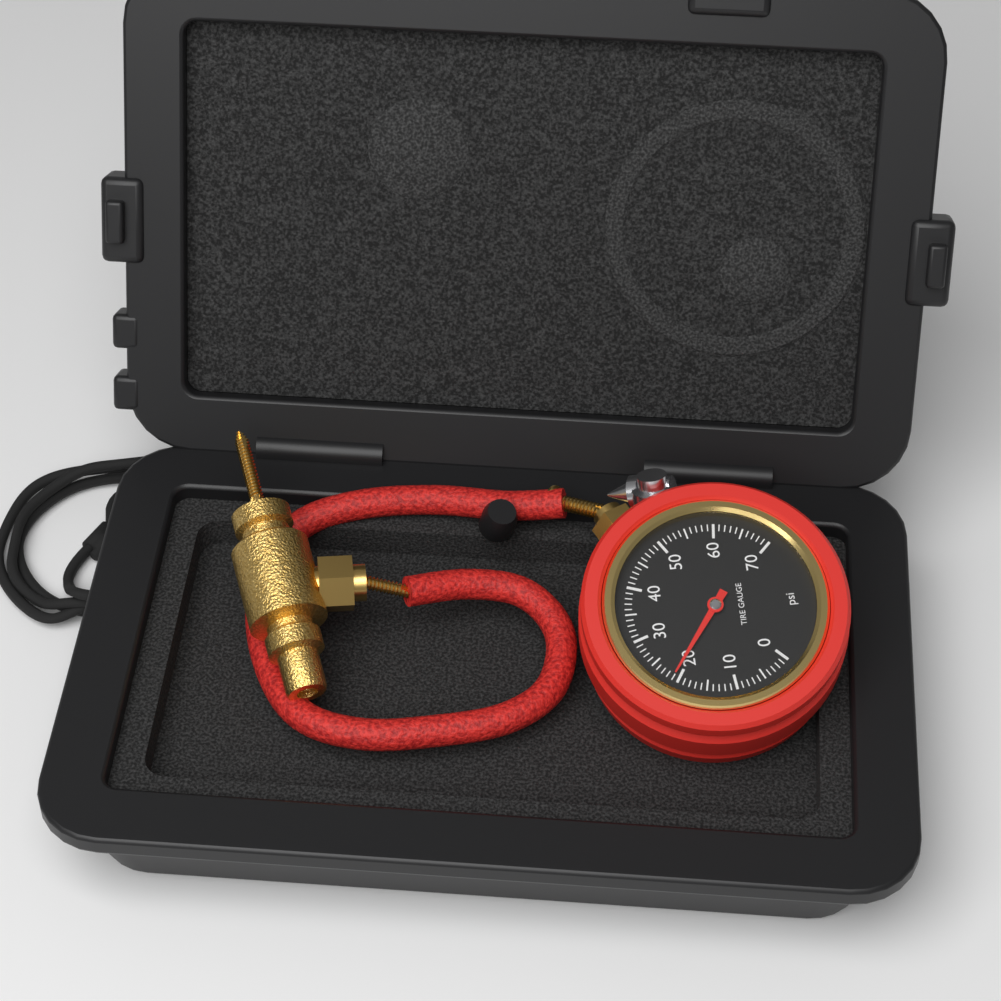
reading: 21 psi
